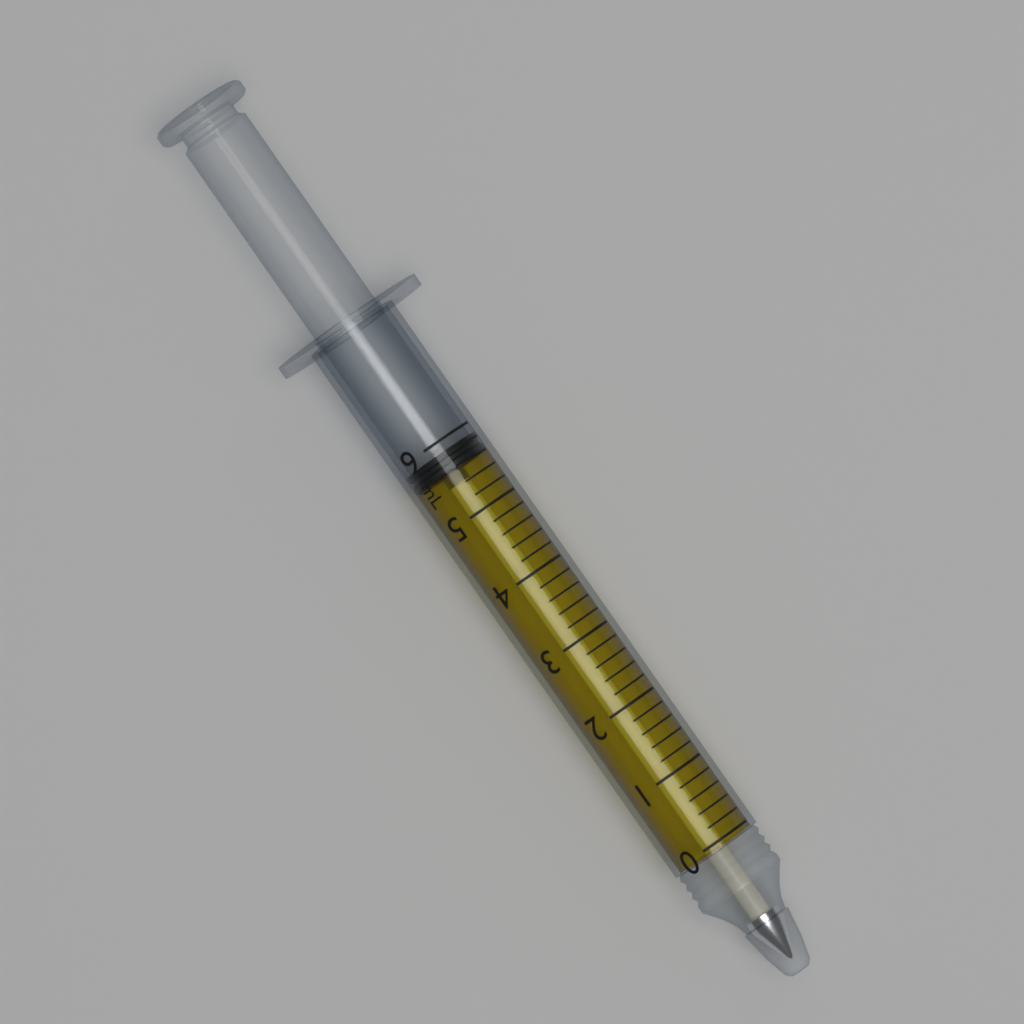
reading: 5.6 mL
